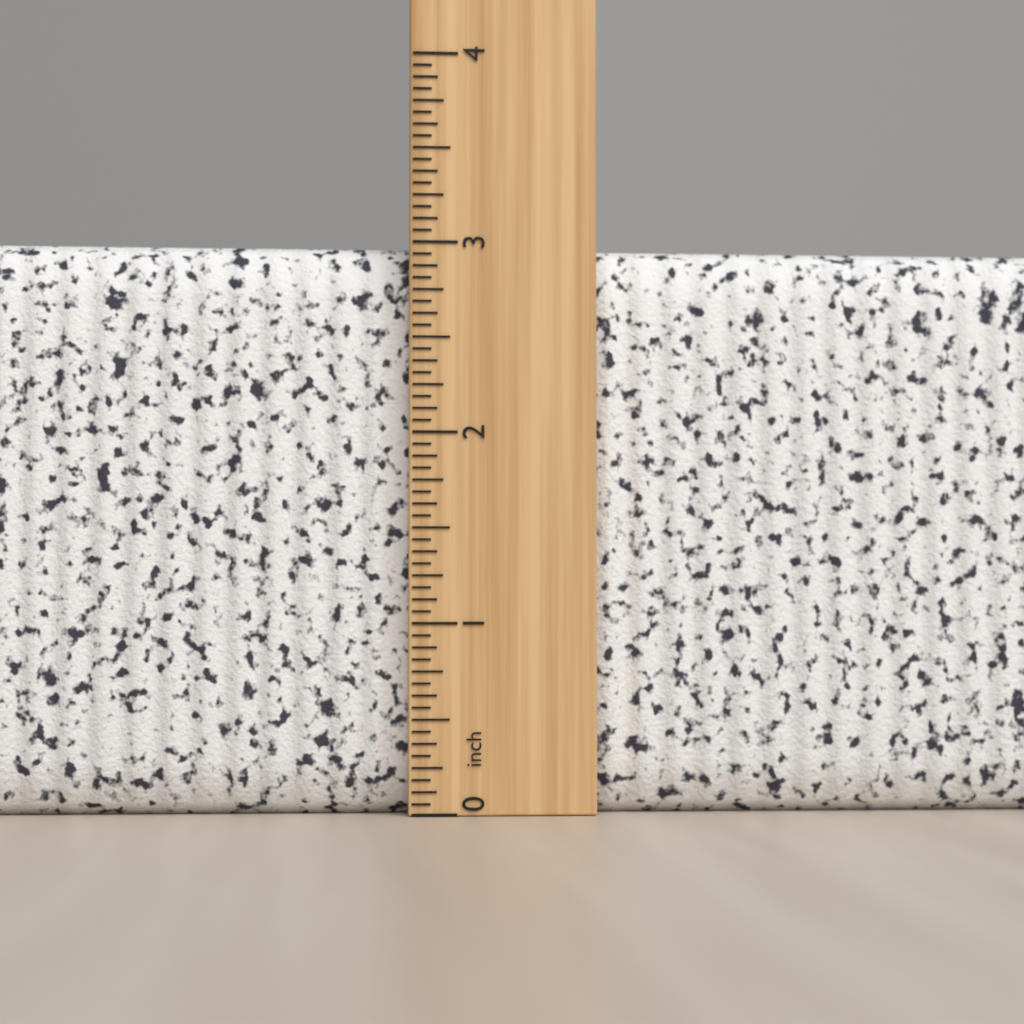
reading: 3.0000 inch
